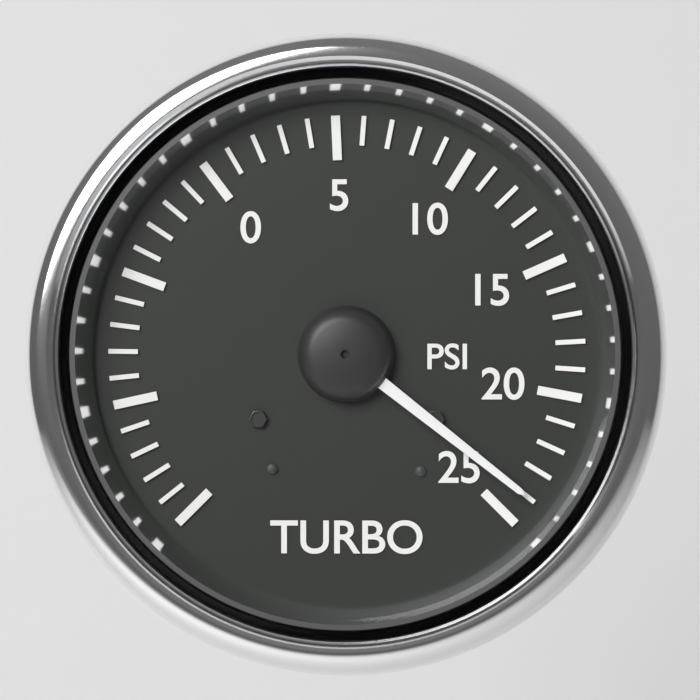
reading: 24 psi
